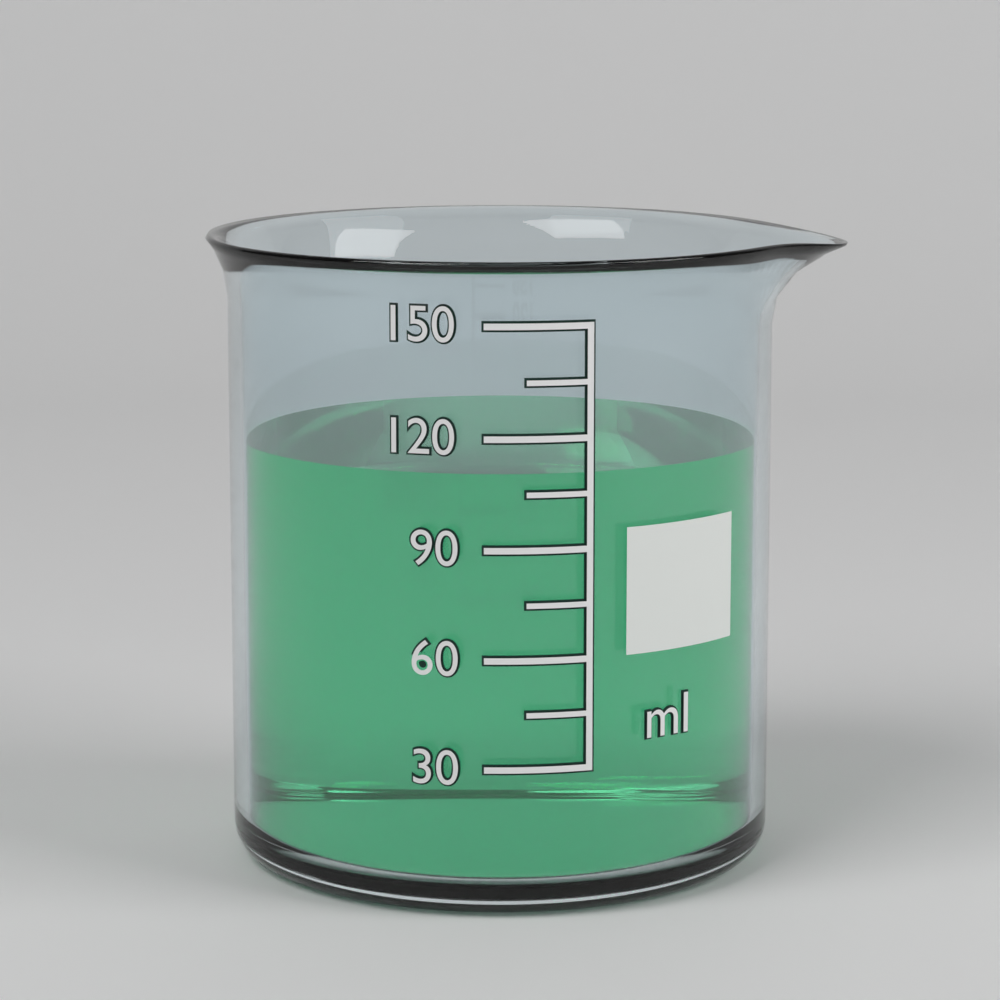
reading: 110 ml
